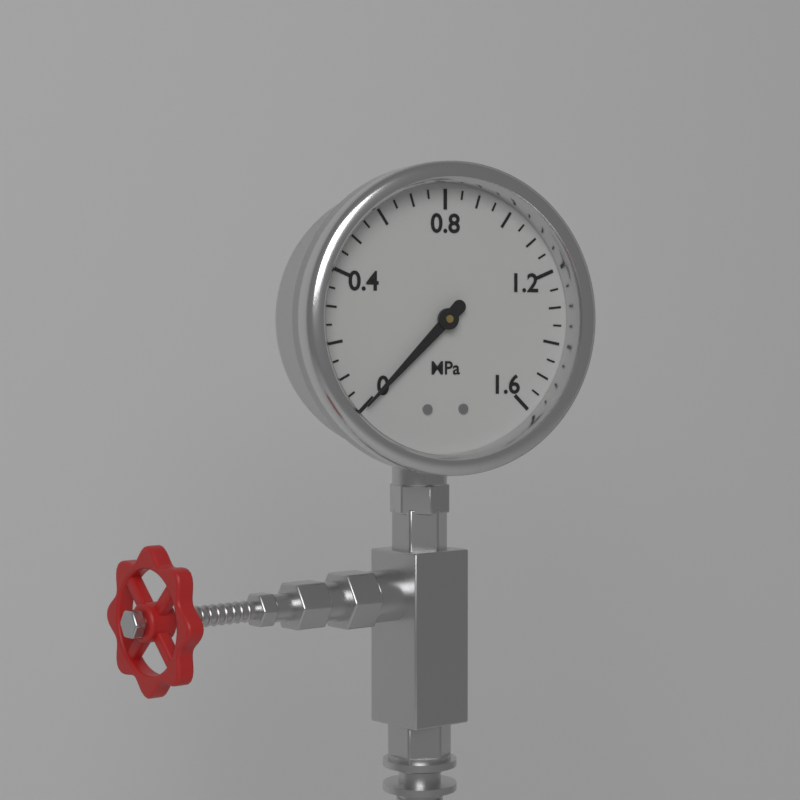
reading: 0.00 MPa
